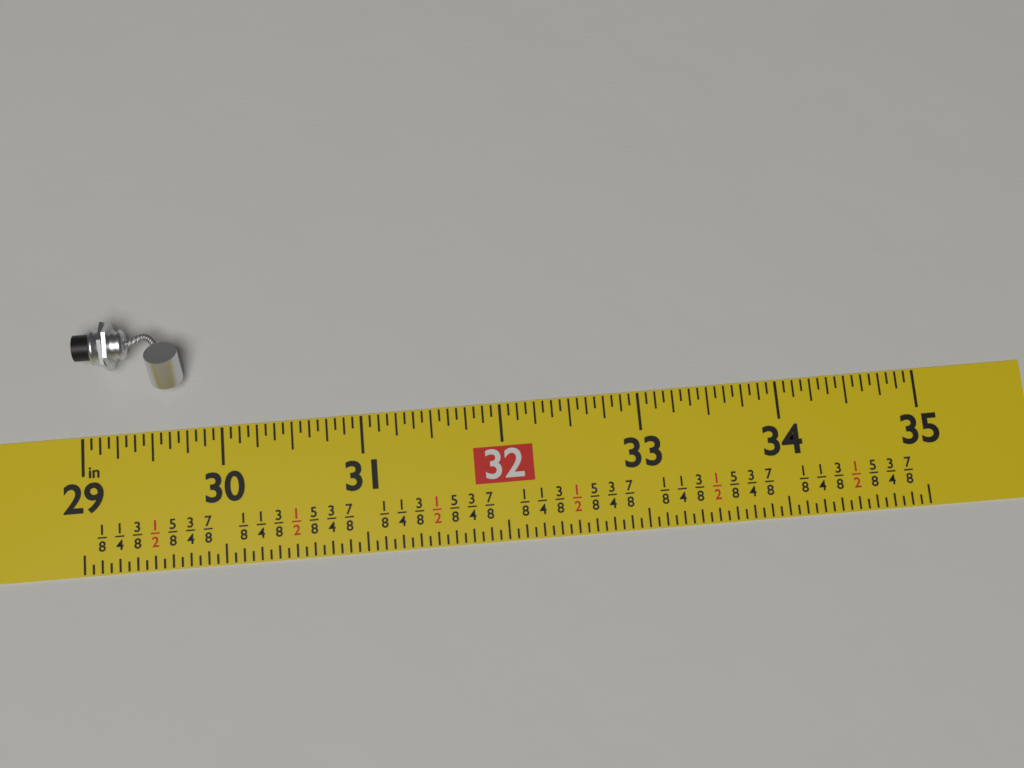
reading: 29.7500 in
